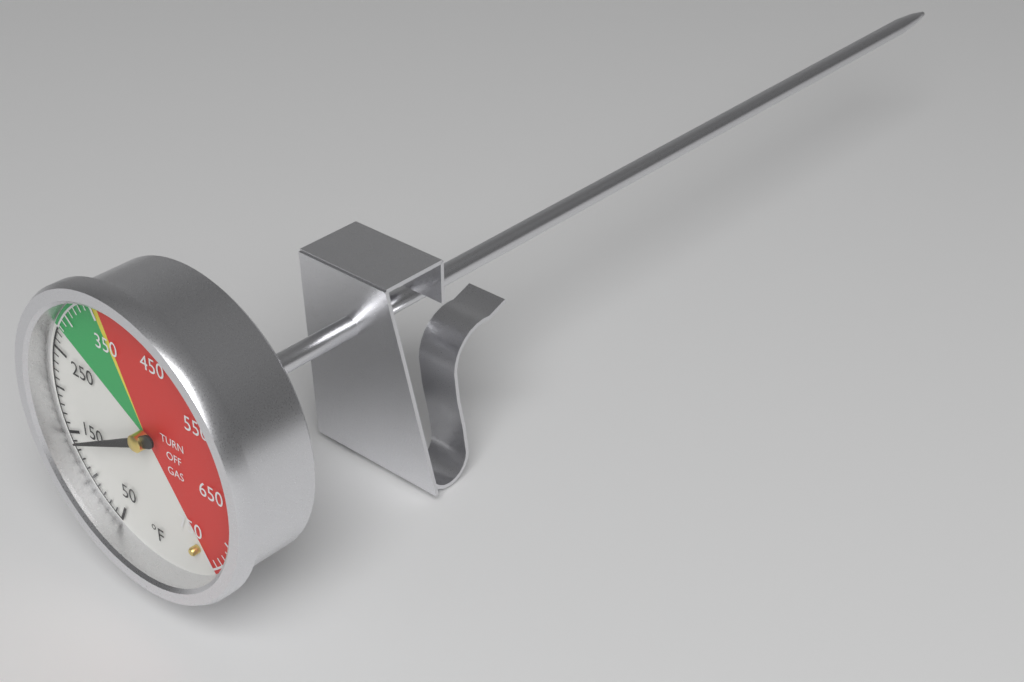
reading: 140 °F
